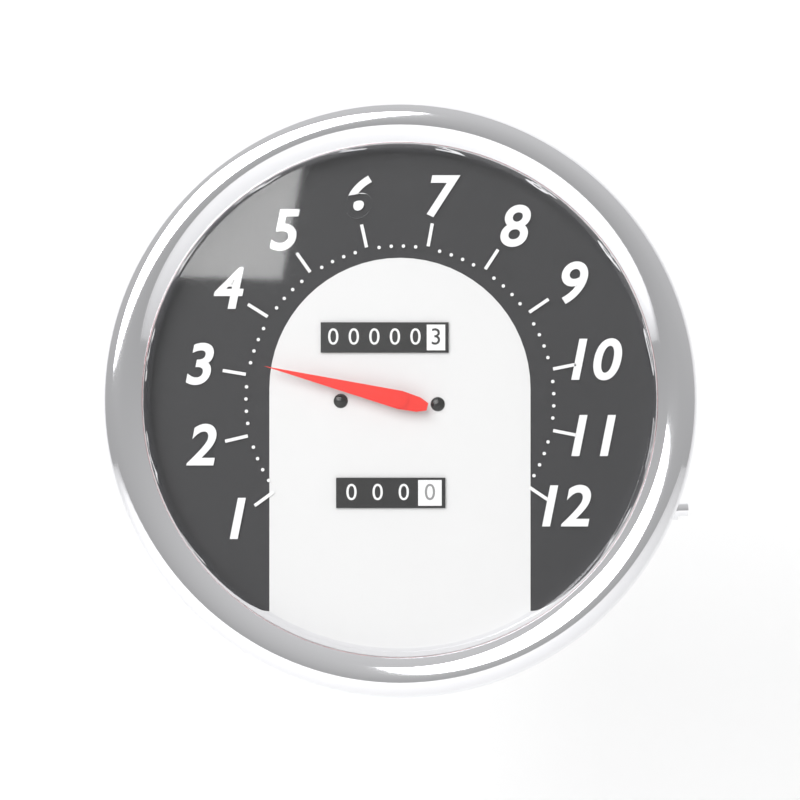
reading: 3.2 (no unit)
